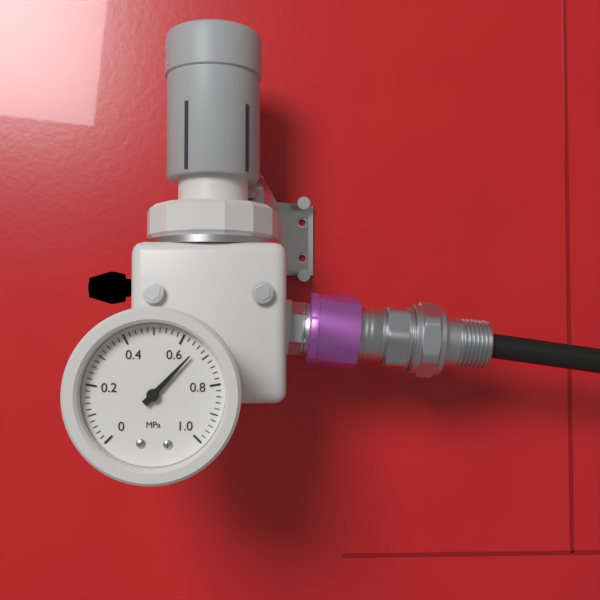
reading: 0.66 MPa
